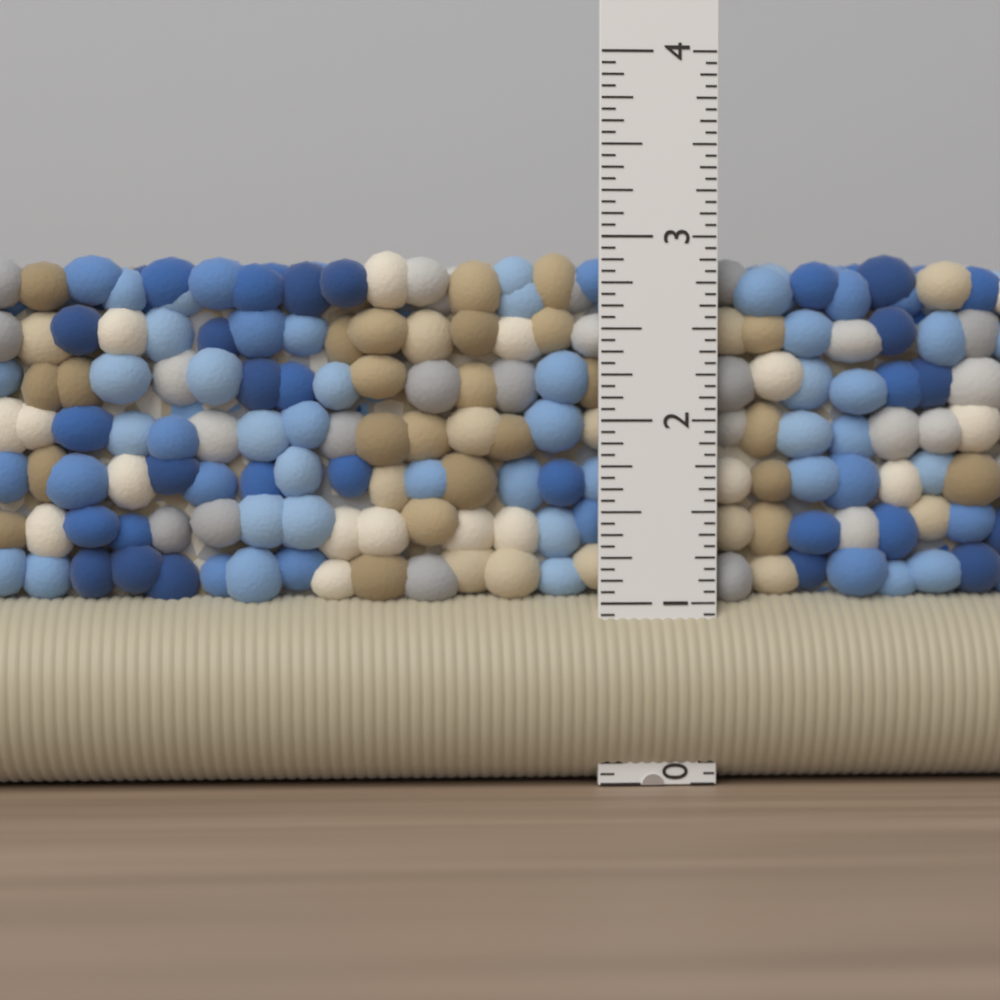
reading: 2.9375 in
